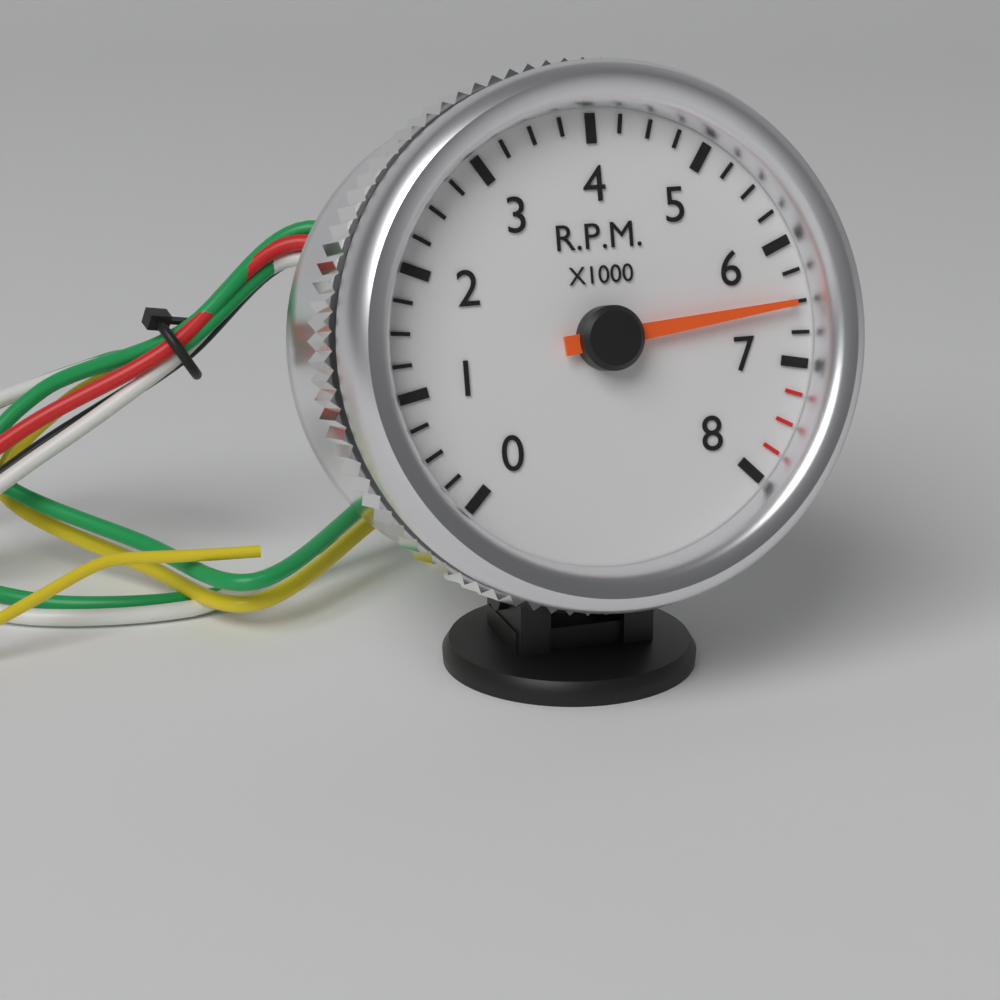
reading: 6500 RPM
